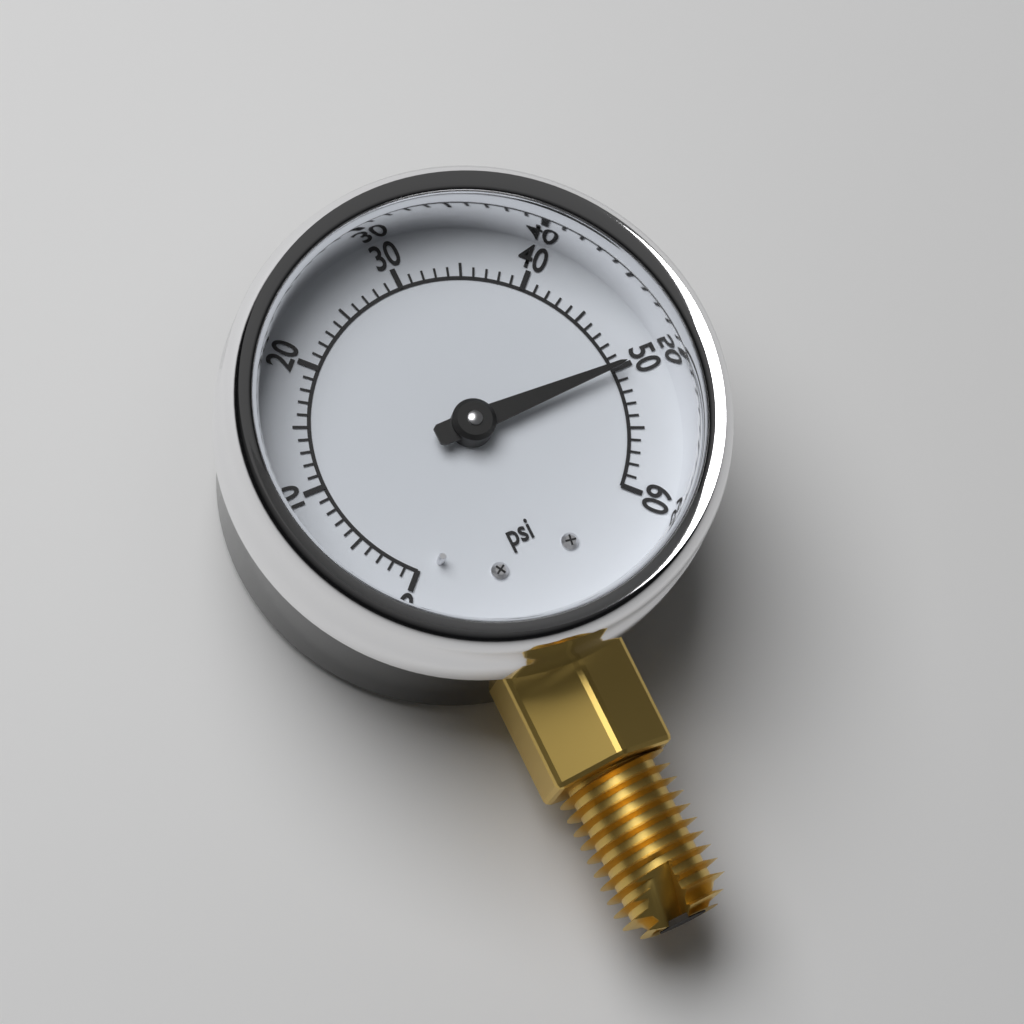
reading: 50 psi
